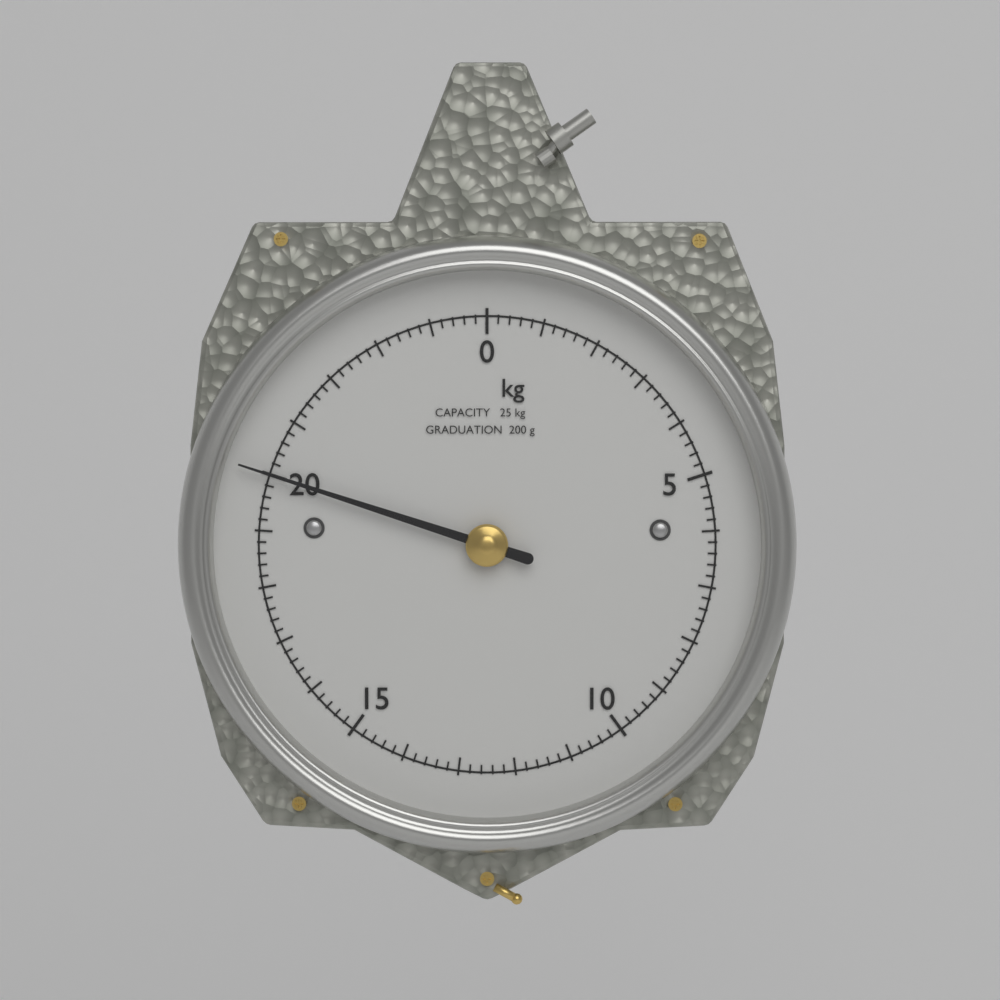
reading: 20.0 kg
